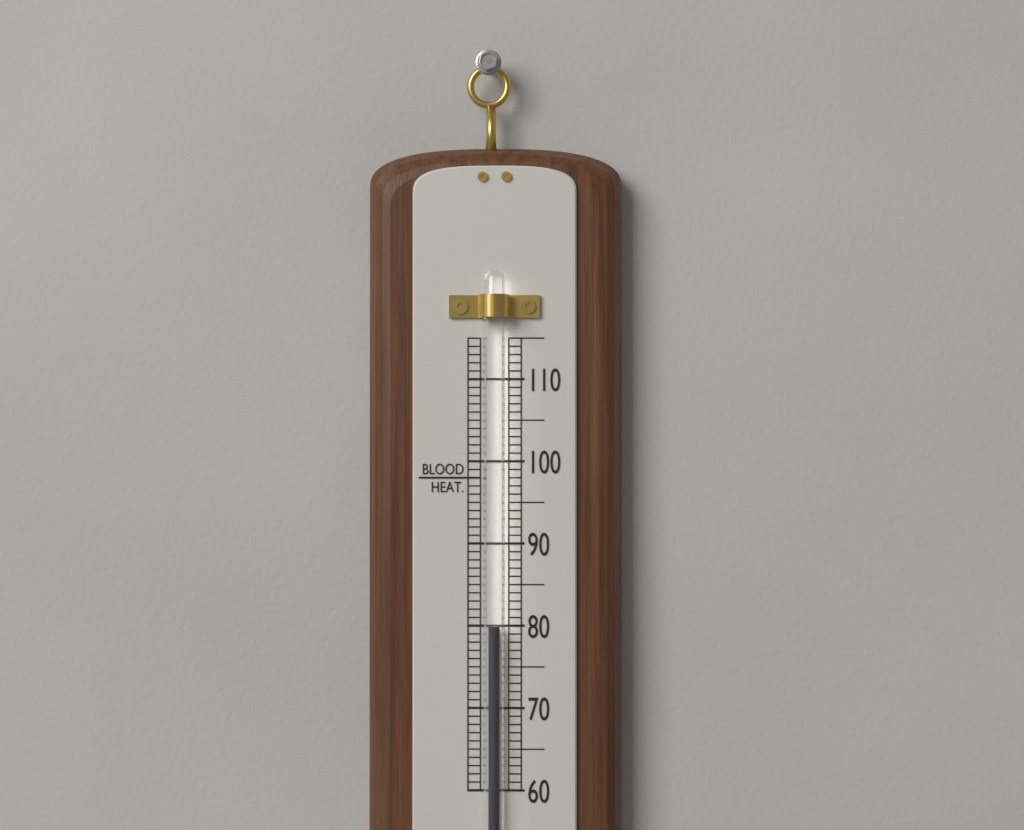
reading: 80 (no unit)
